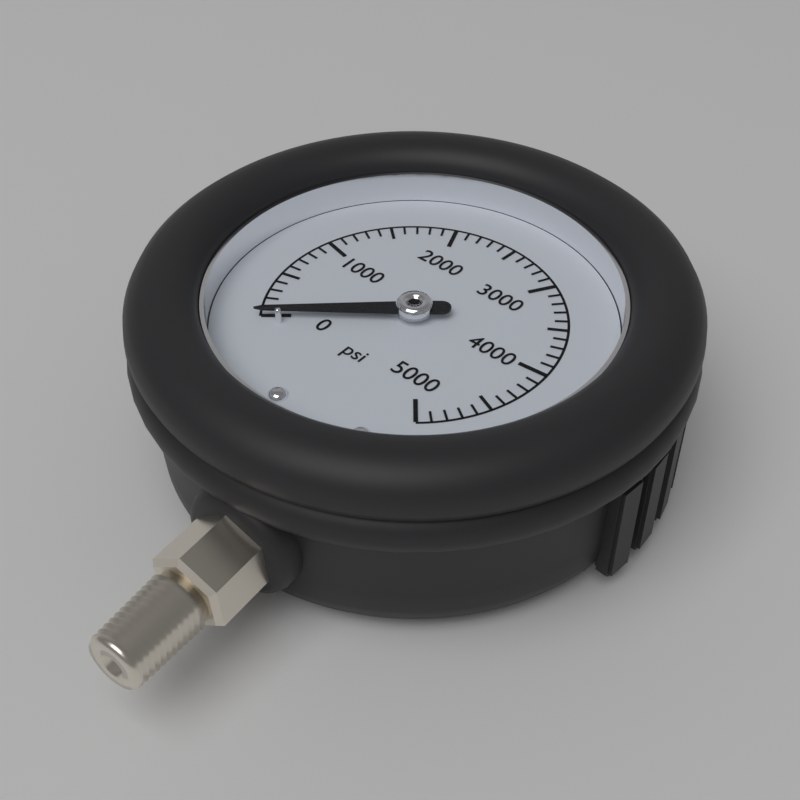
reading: 0 psi
